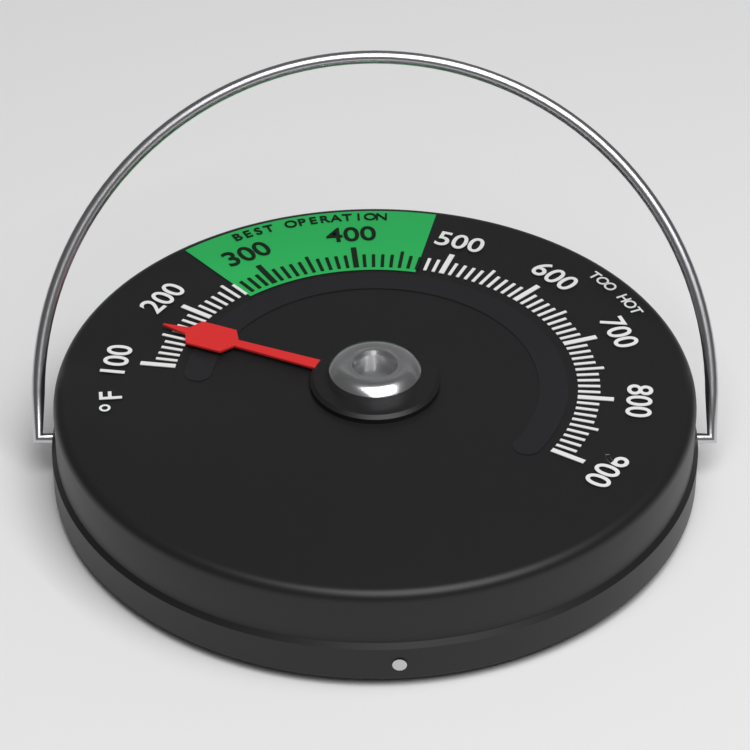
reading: 160 °F
